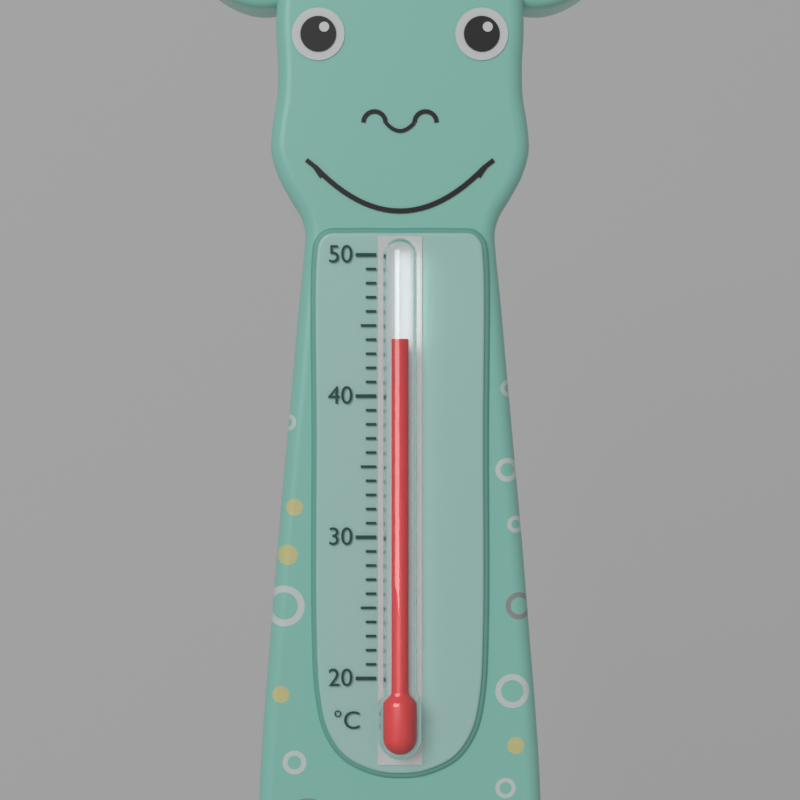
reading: 44 °C
